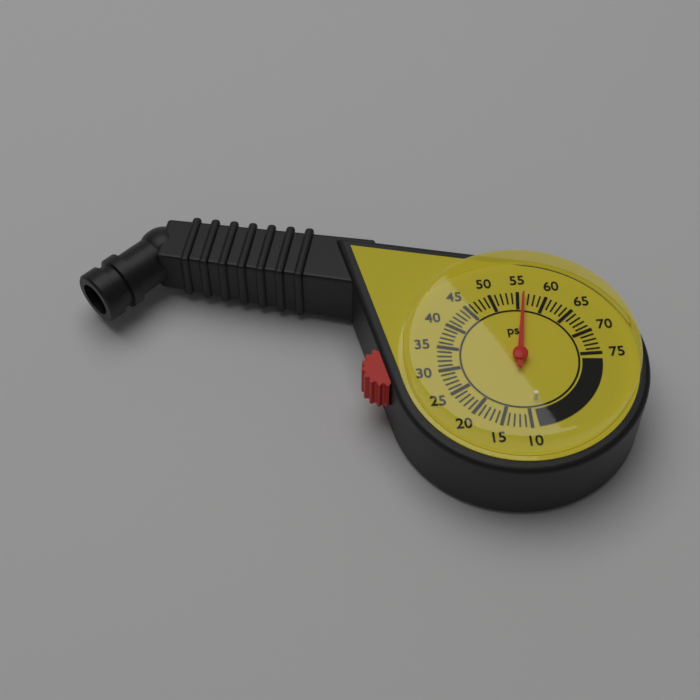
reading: 56 psi
